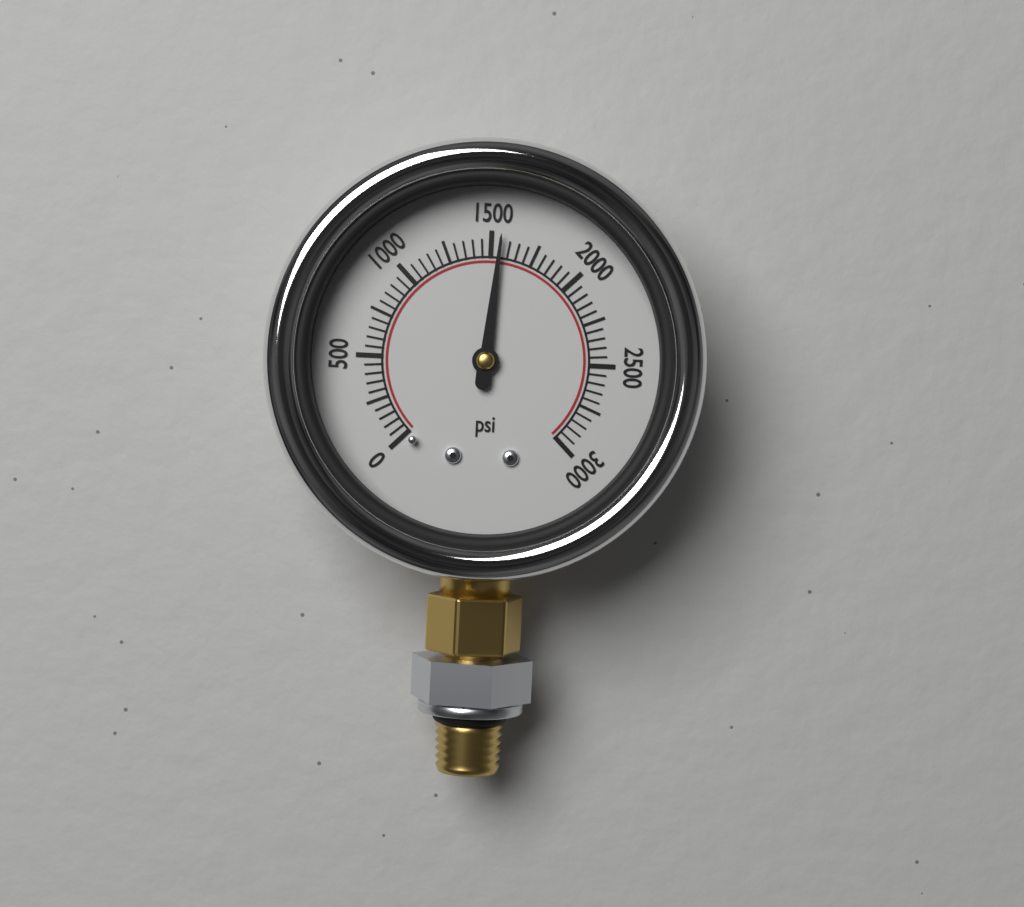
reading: 1550 psi
